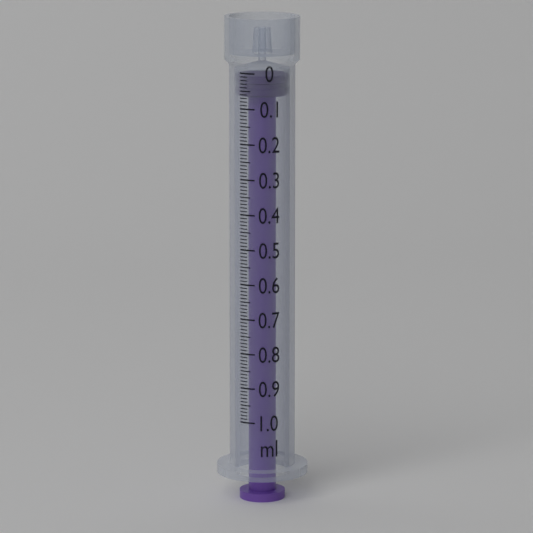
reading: 0.01 ml
